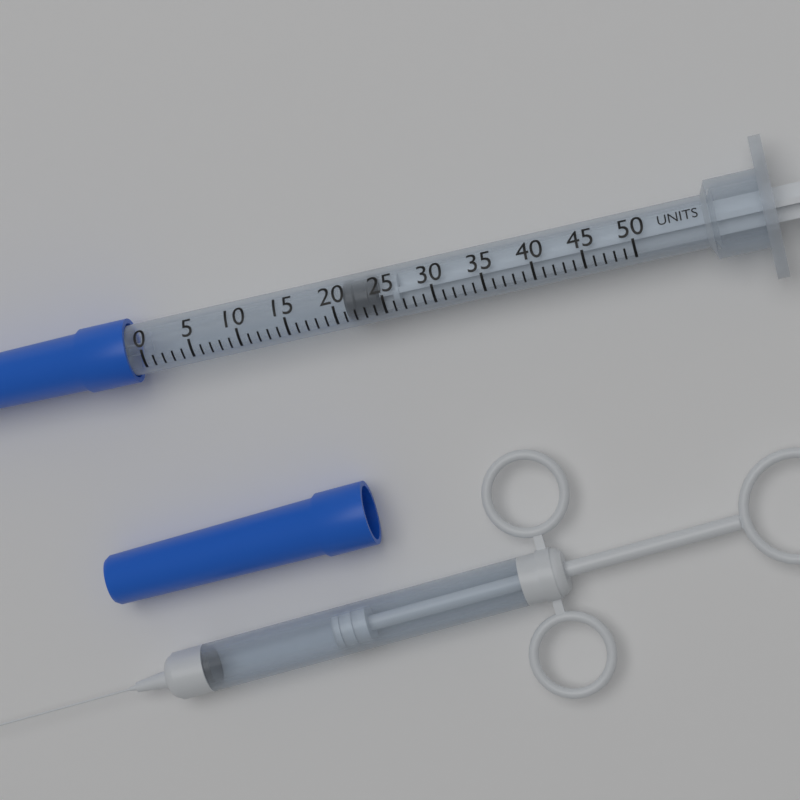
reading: 21 units
